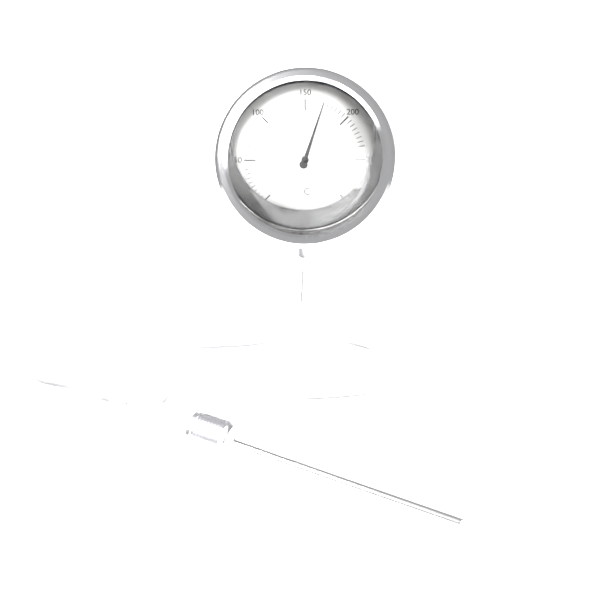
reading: 170 °C
